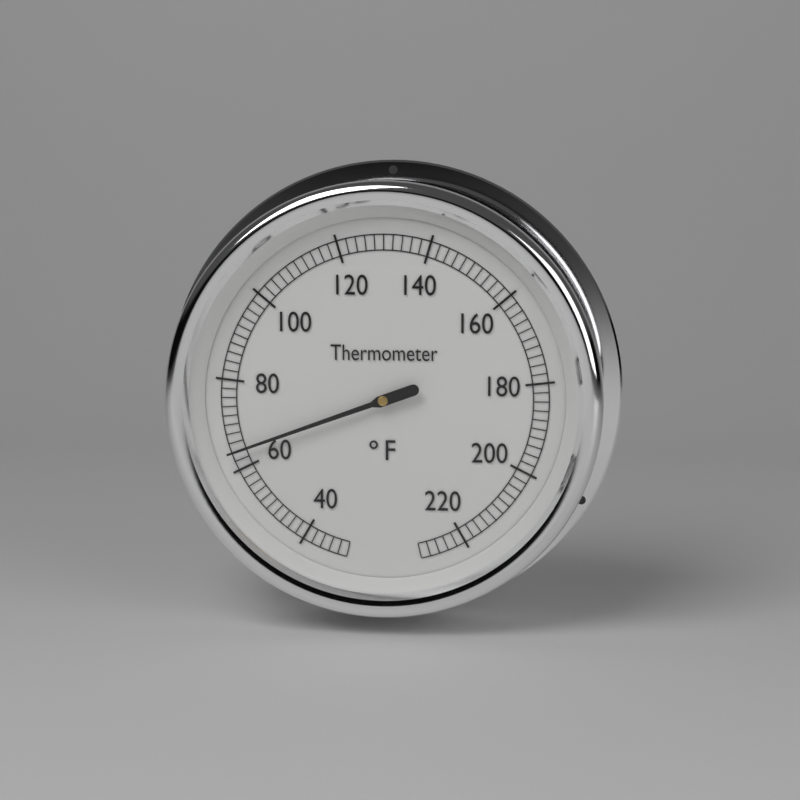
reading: 64 °F
